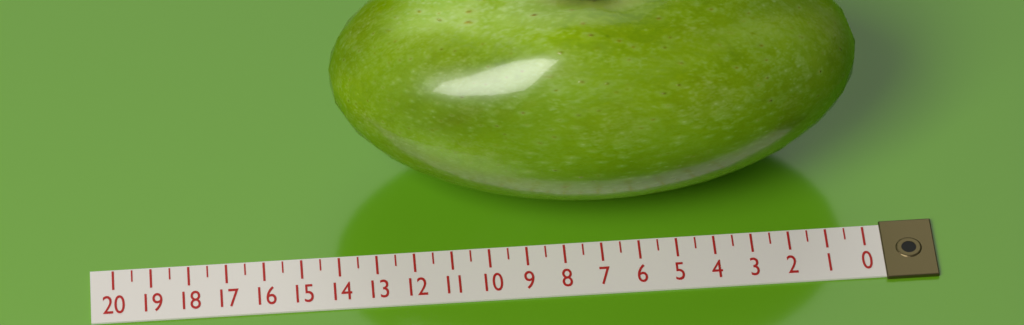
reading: 14.0 (no unit)
